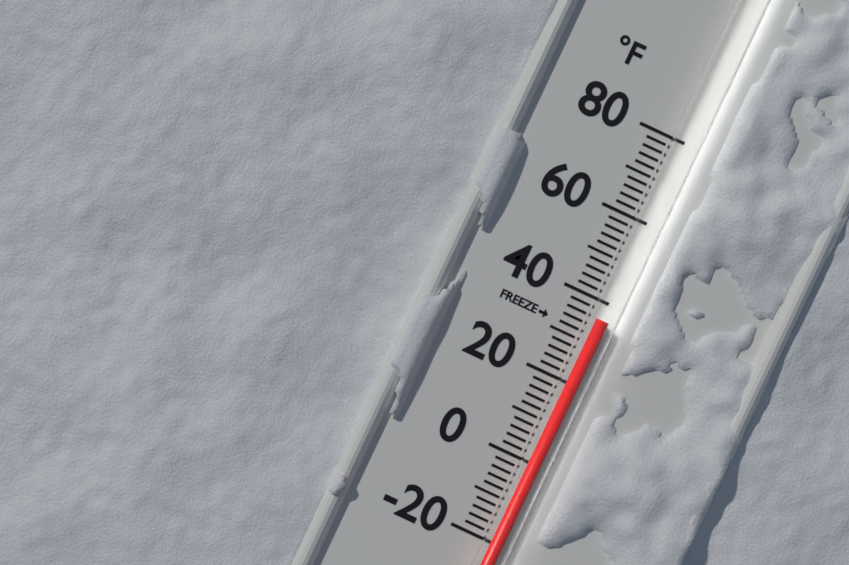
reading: 36 °F
